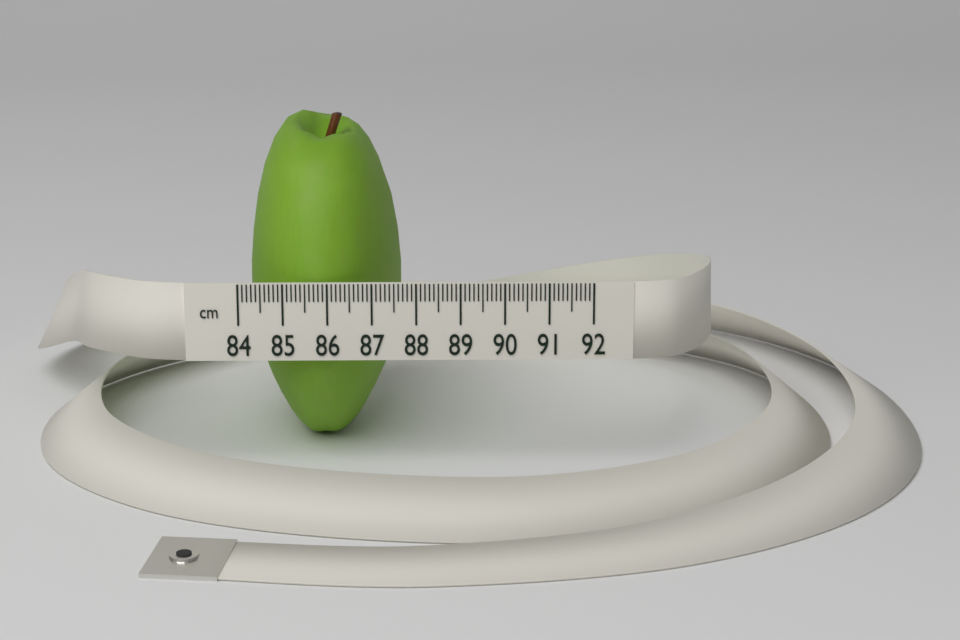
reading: 87.6 cm
